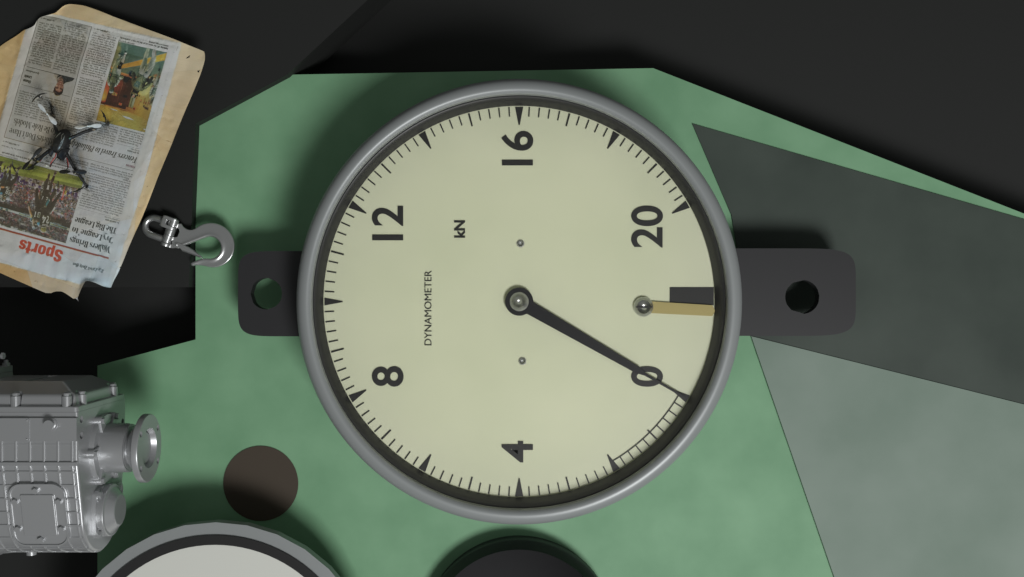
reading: 0.0 kN
